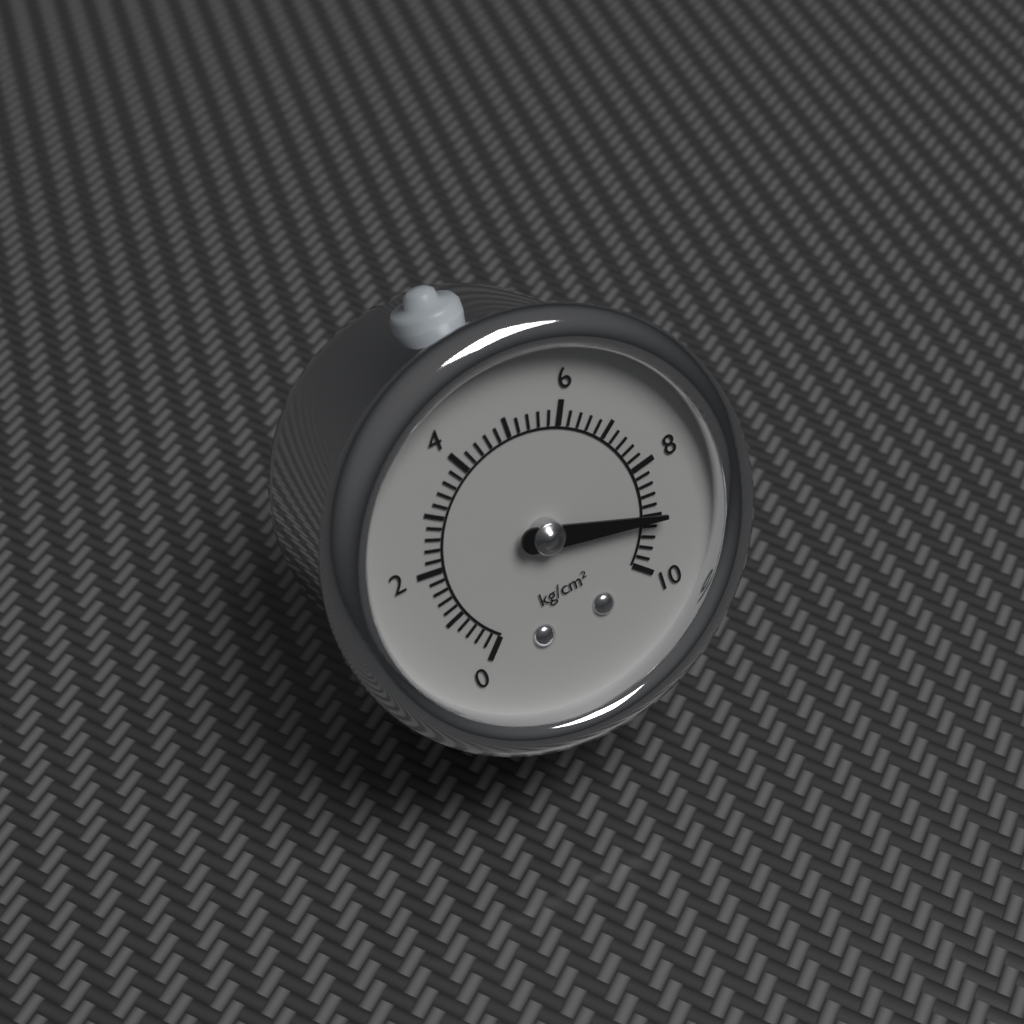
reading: 9.0 kg/cm²
